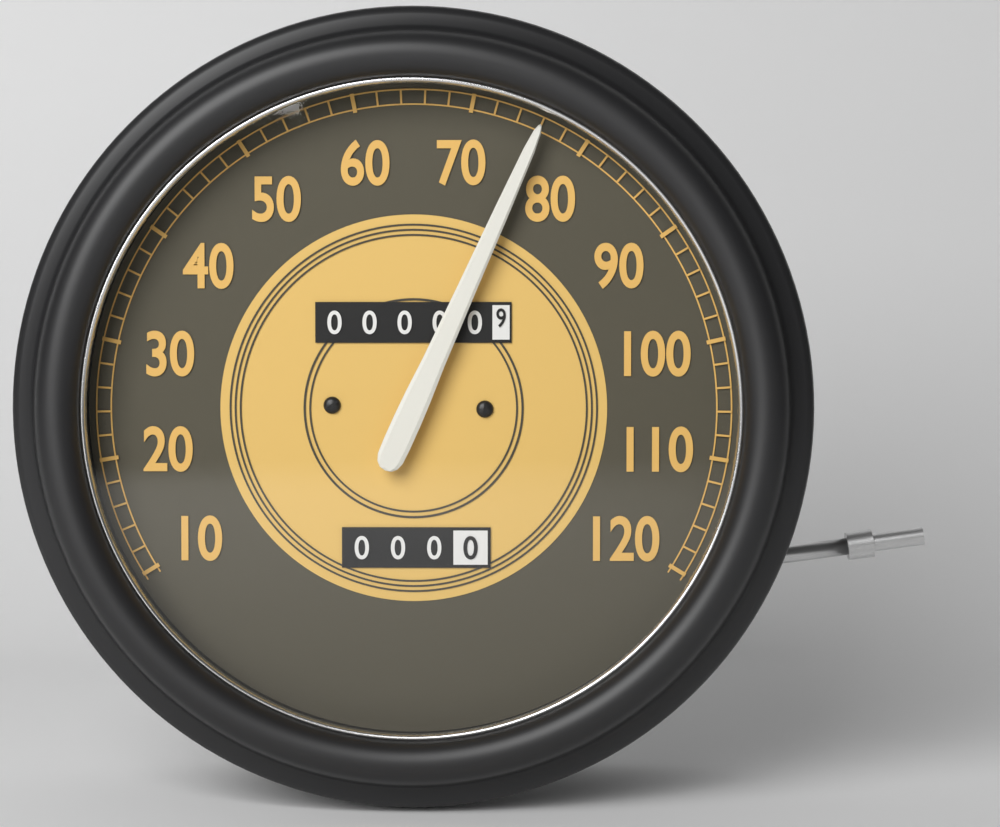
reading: 76 (no unit)
